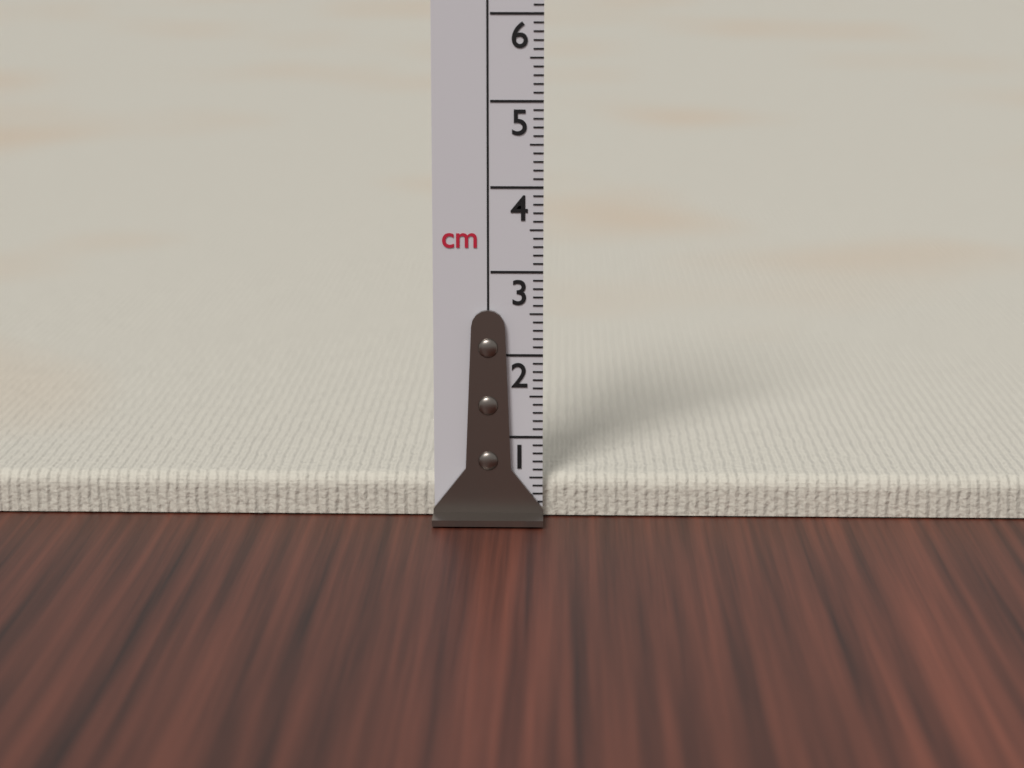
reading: 0.5 cm
